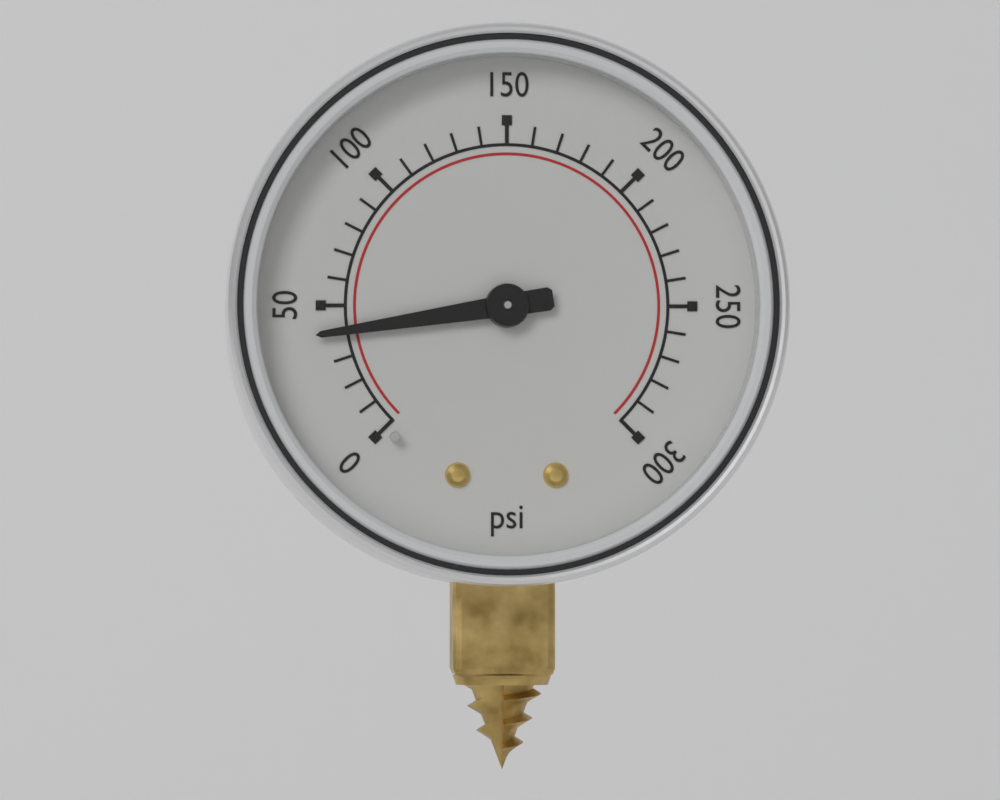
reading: 40 psi
